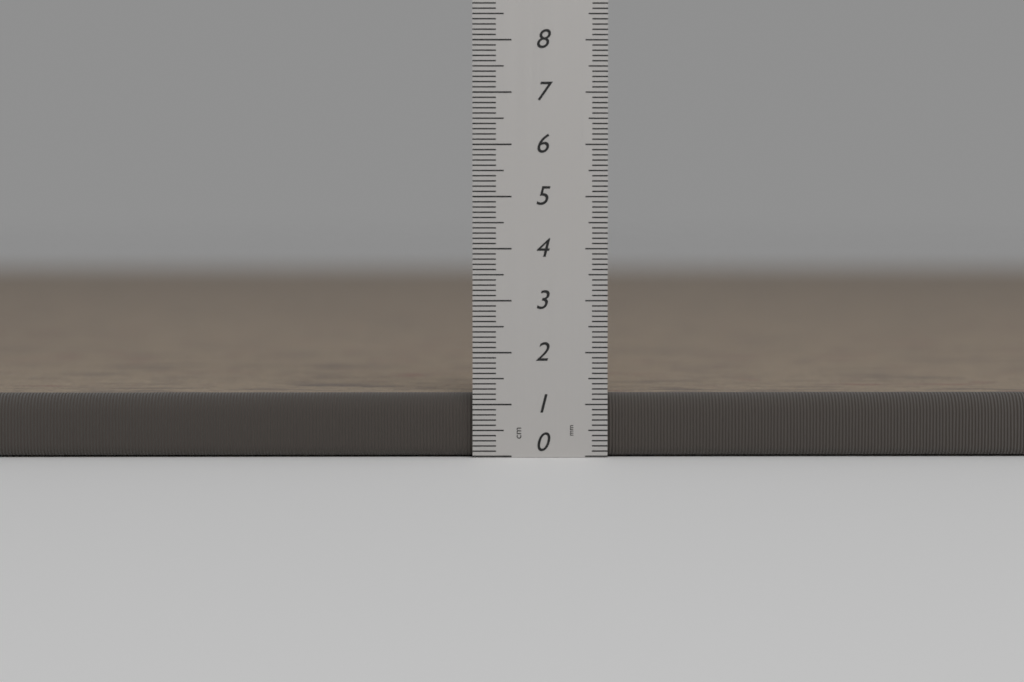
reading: 1.2 cm
